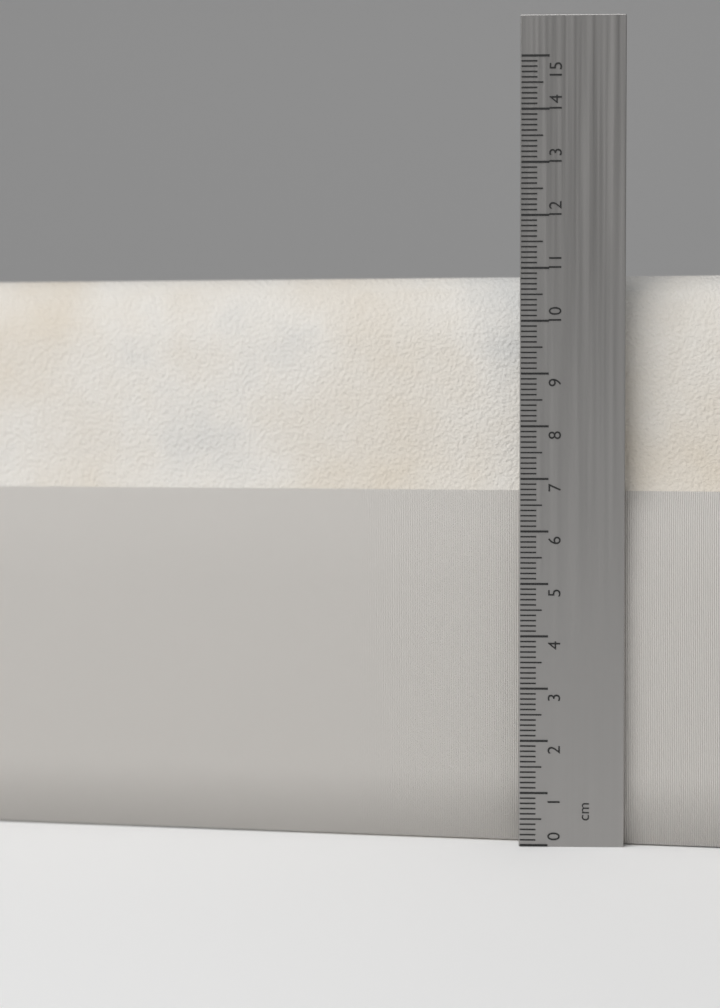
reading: 10.9 cm
